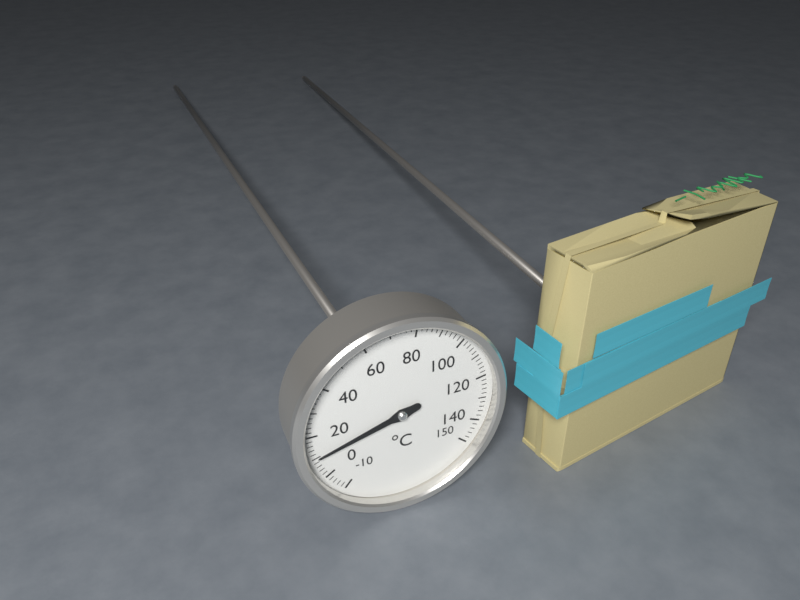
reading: 10 °C
